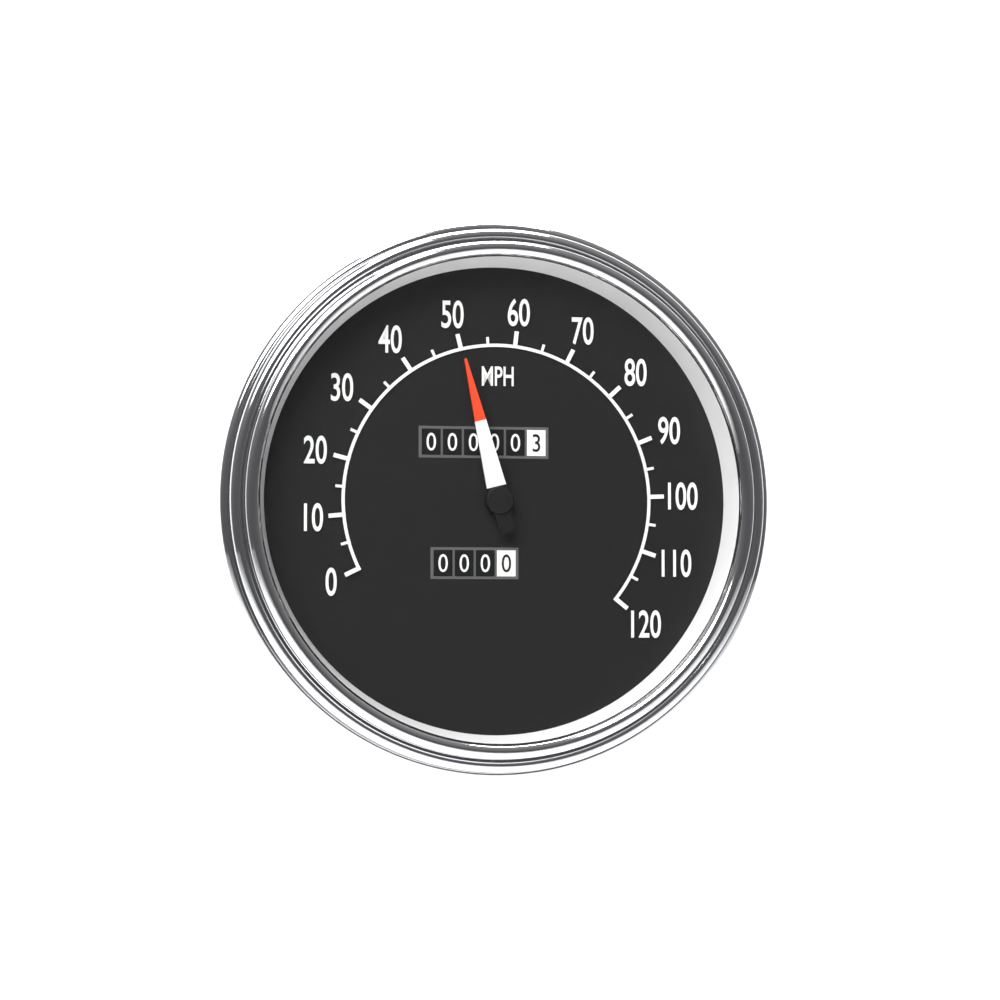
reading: 50 MPH
